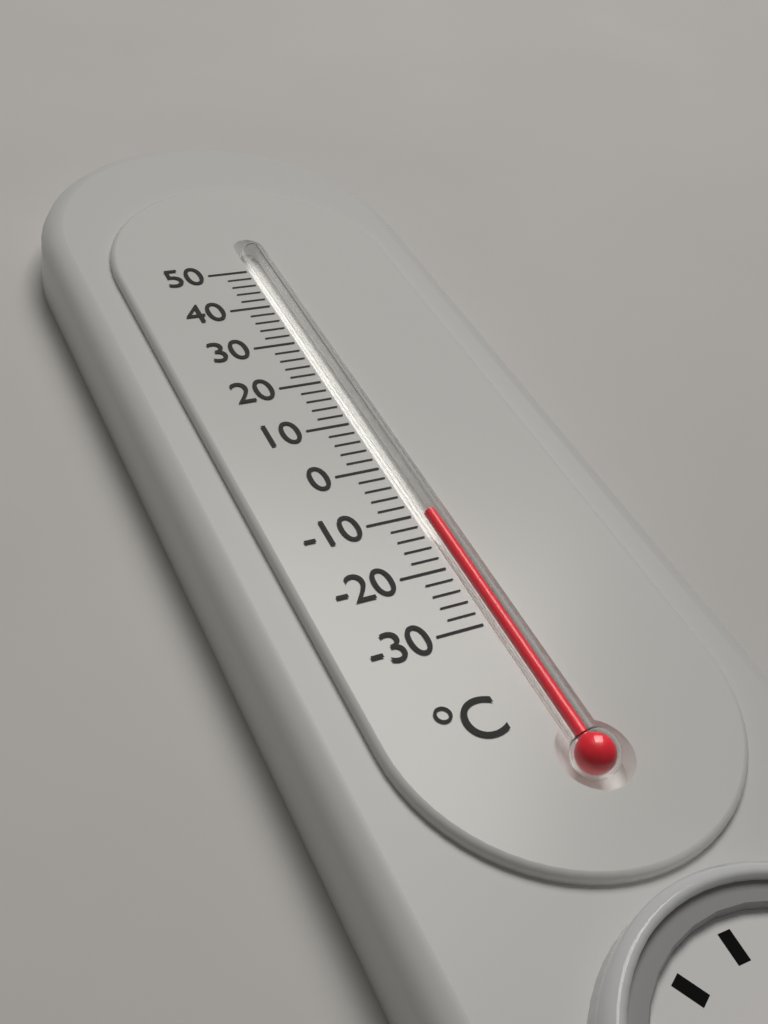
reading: -10 °C
